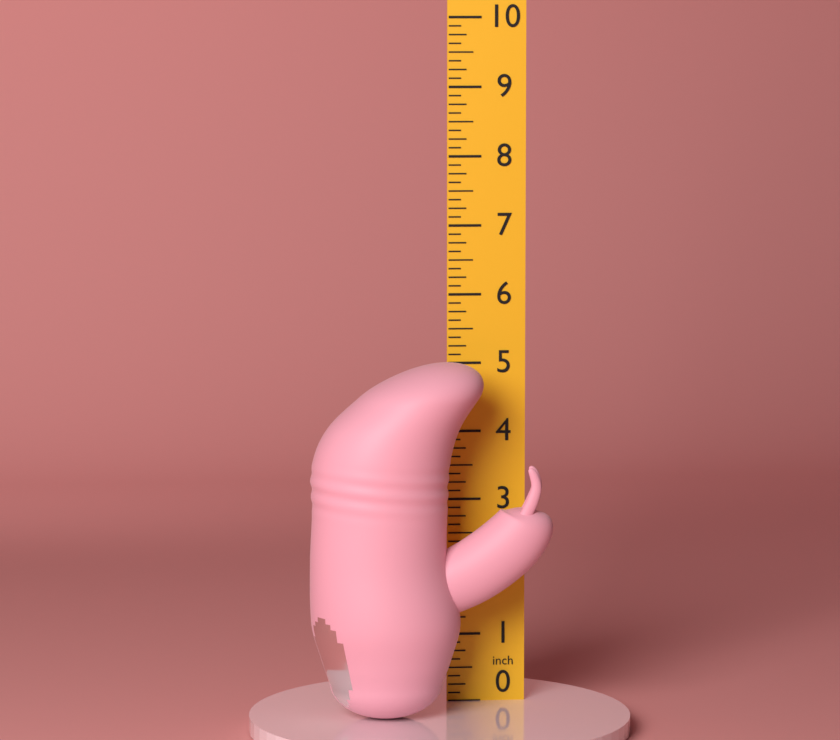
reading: 5.125 in
